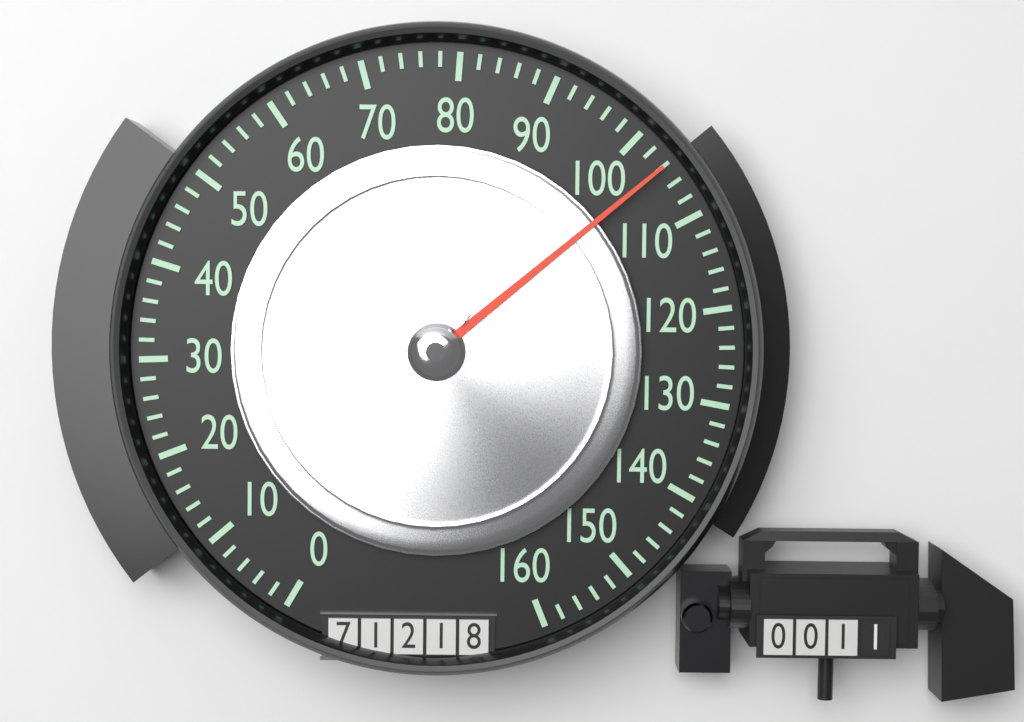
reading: 104 (no unit)
